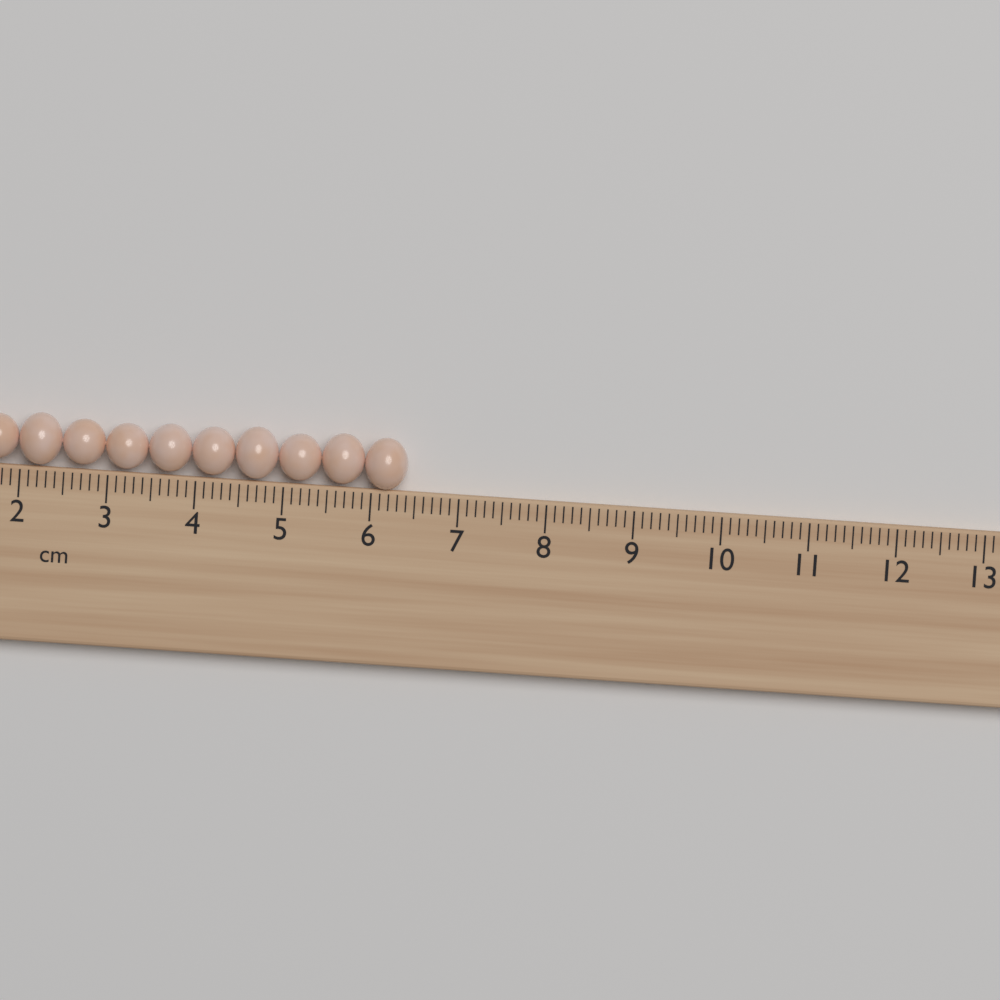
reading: 6.4 cm
